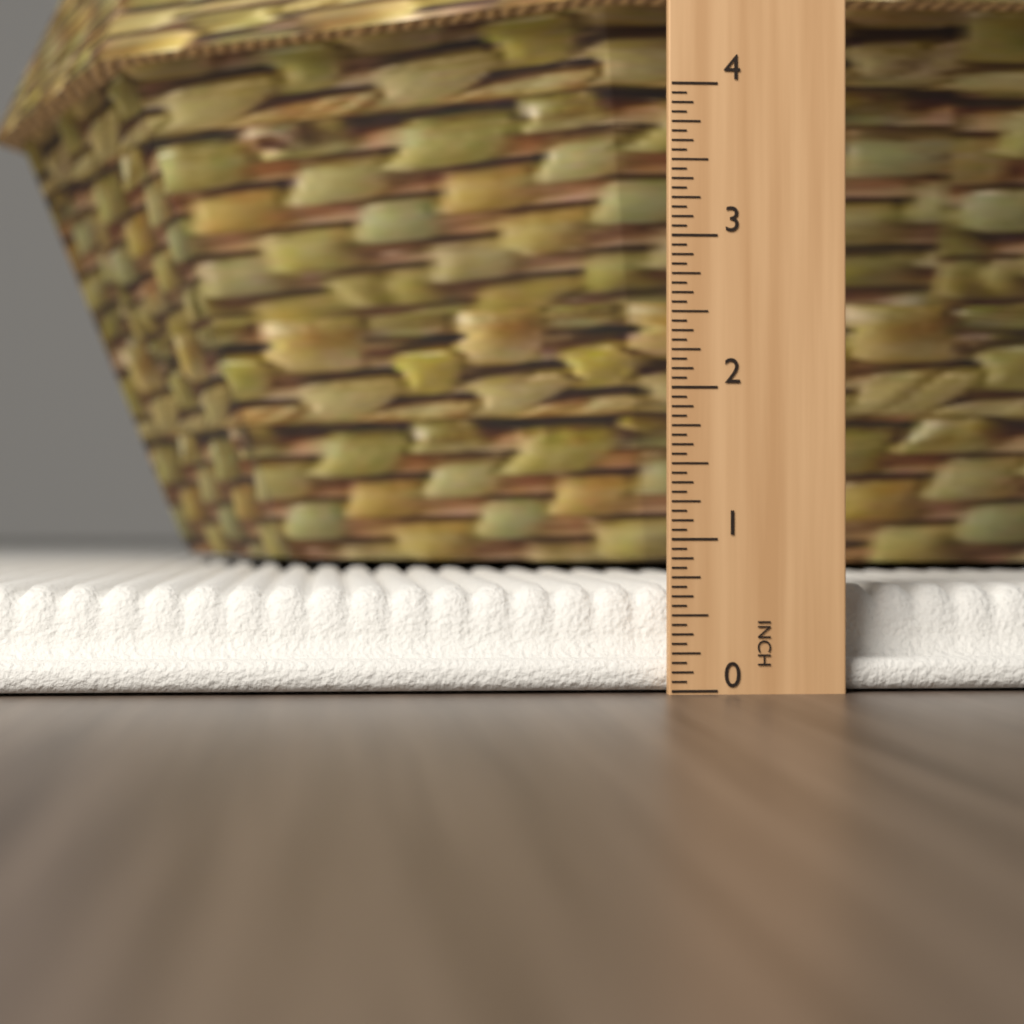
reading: 0.6875 in
